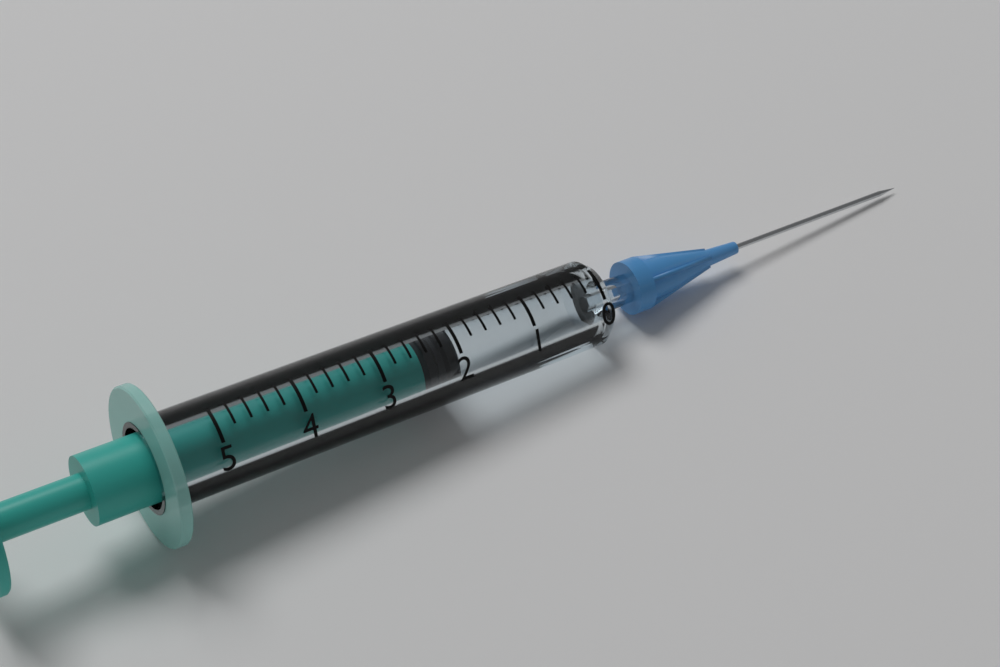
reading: 2.0 (no unit)
